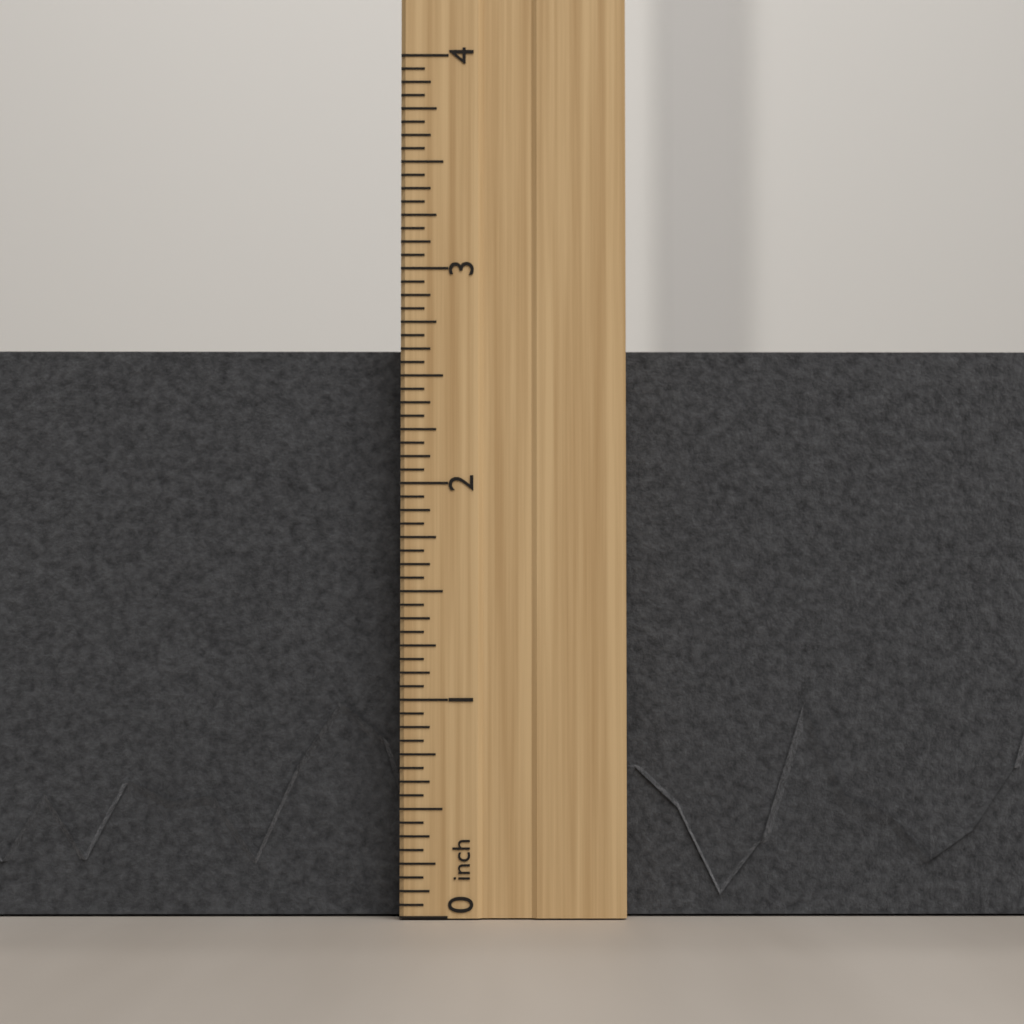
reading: 2.6875 inch
